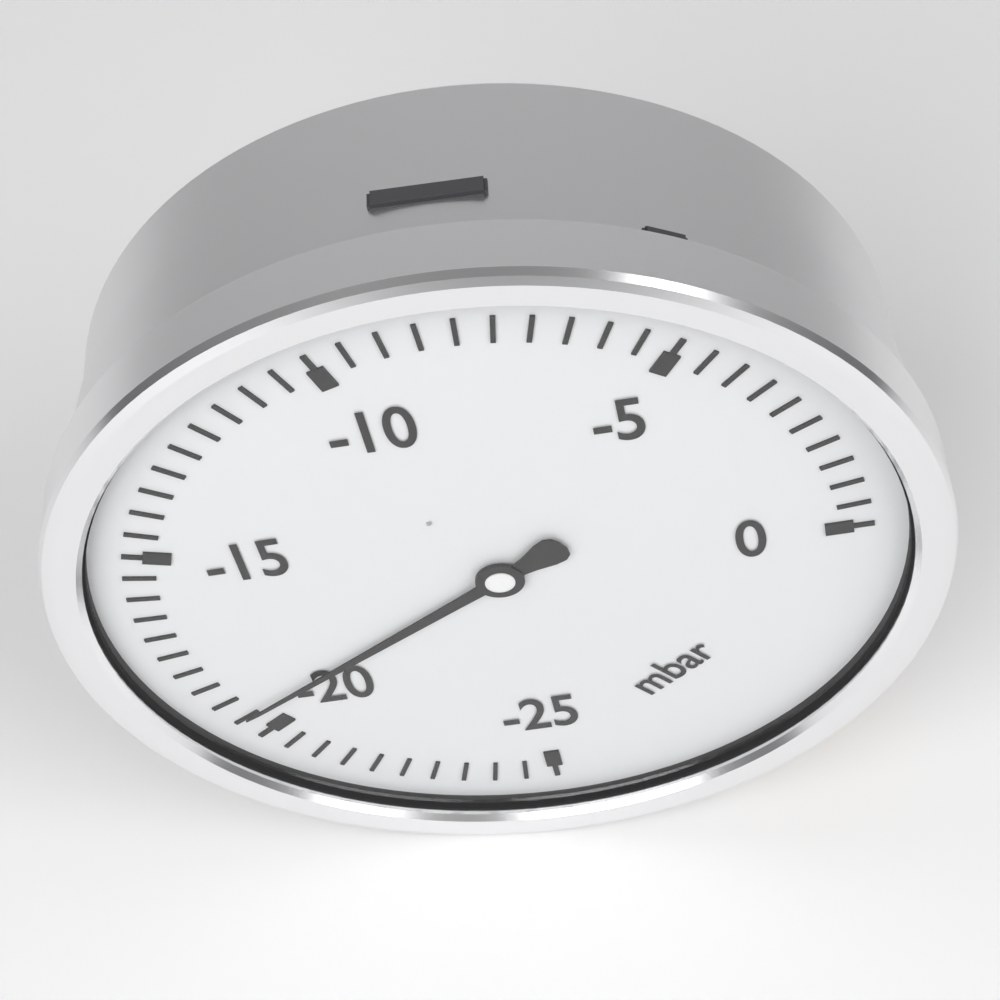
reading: -19.5 mbar
